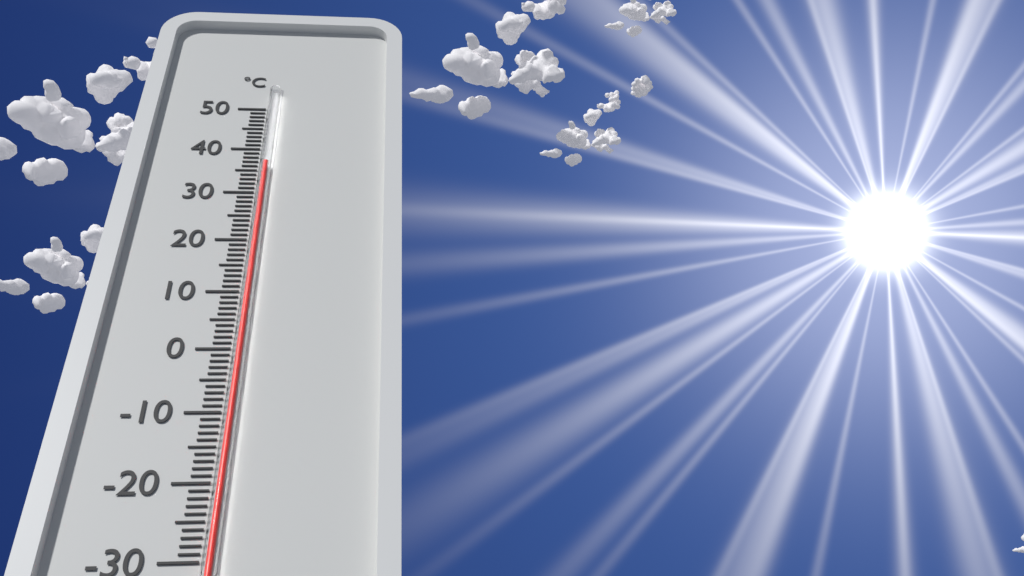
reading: 36 °C
